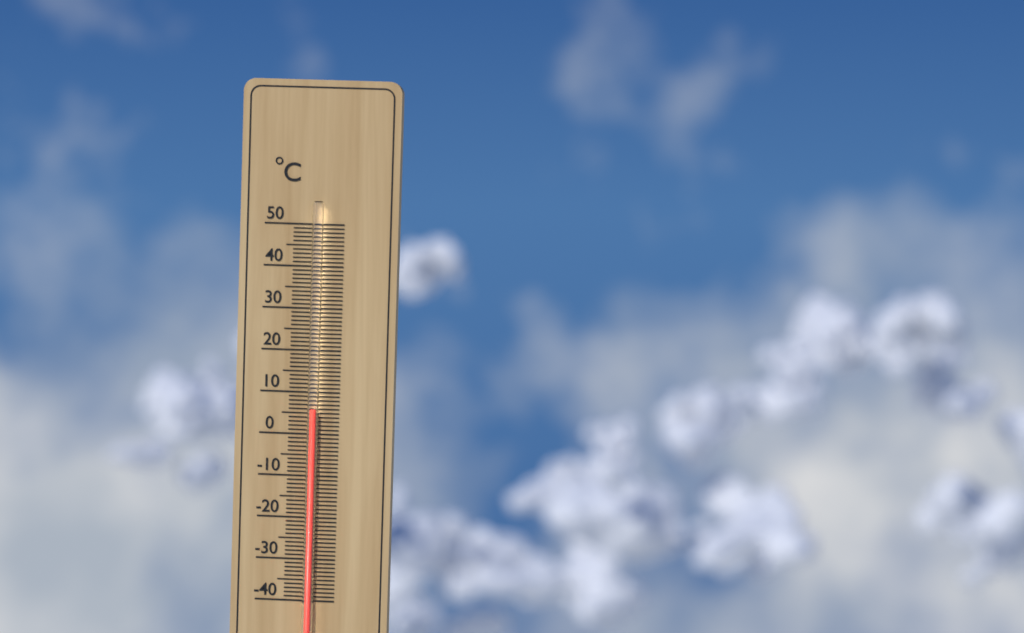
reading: 6 °C
